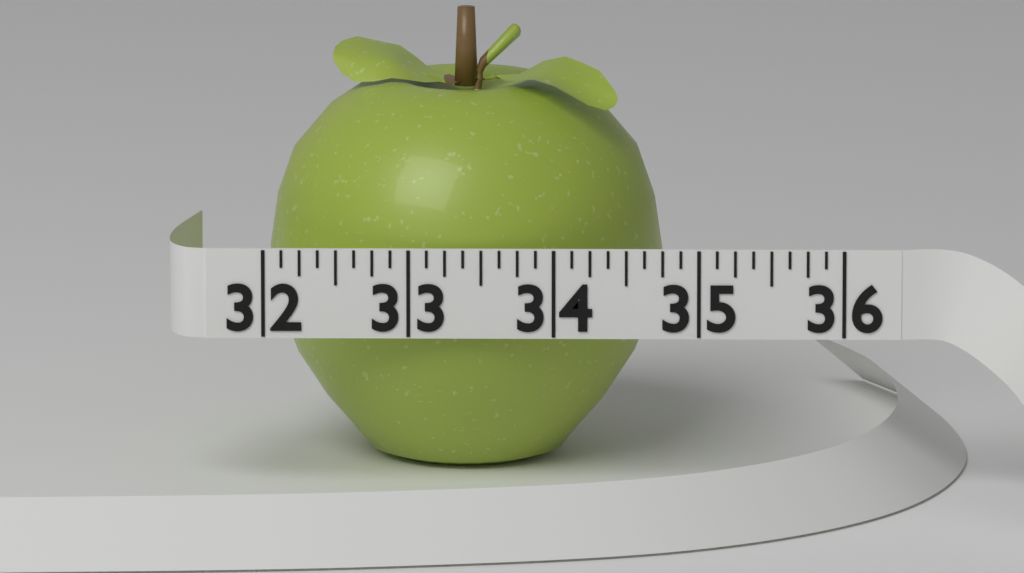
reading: 34.750 (no unit)
